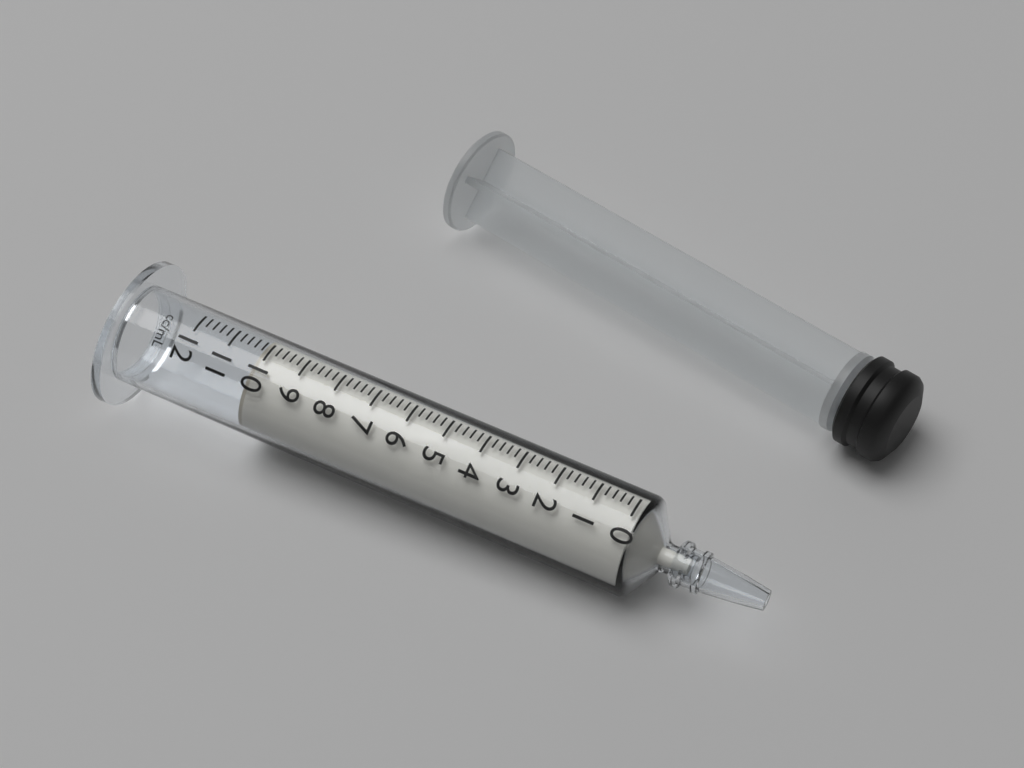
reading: 10.2 ml
